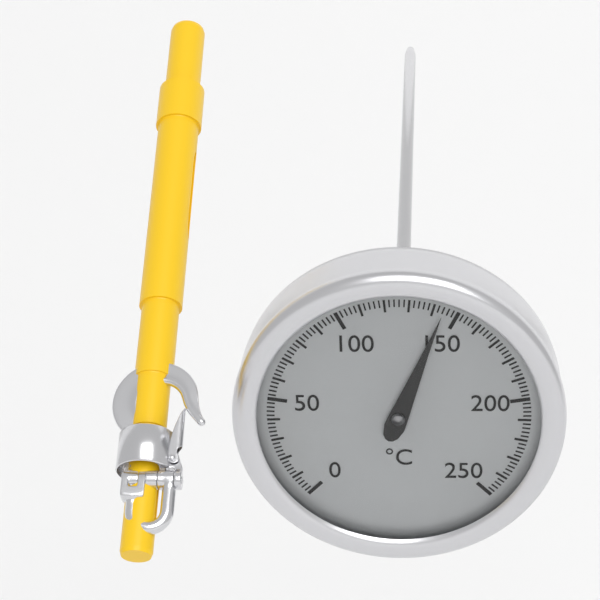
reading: 144 °C
